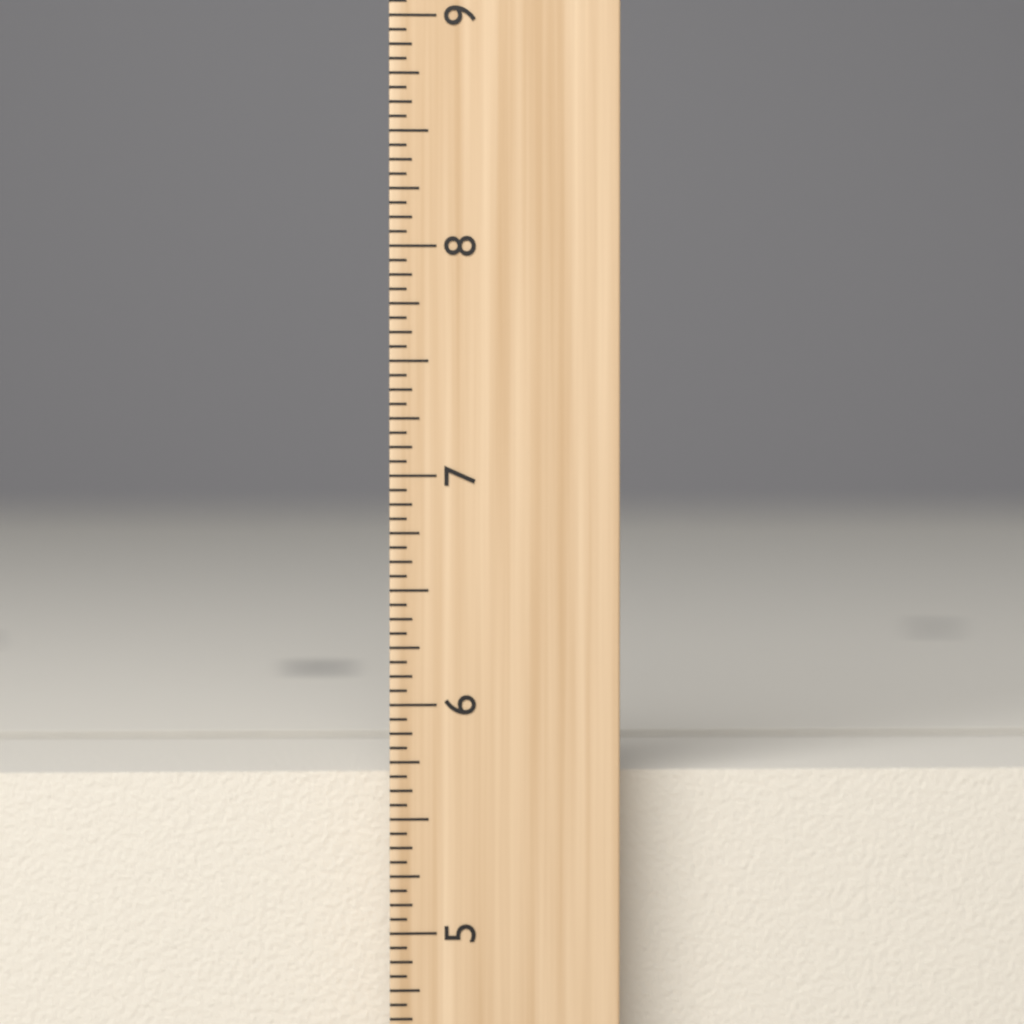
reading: 5.6875 inch
